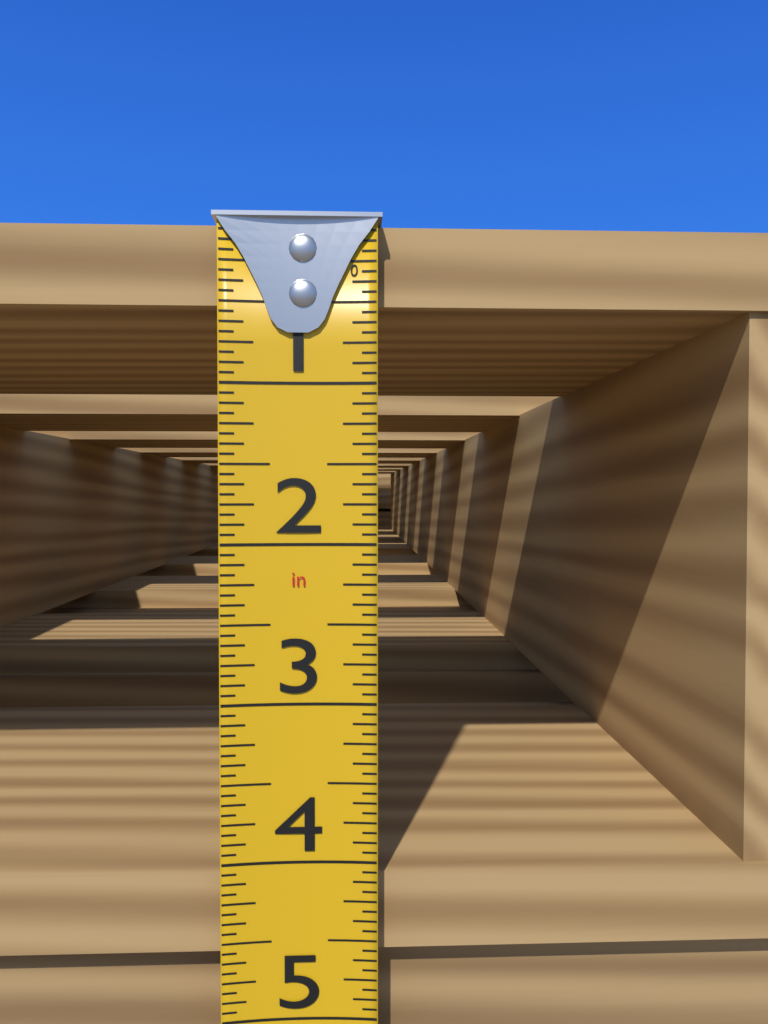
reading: 4.6250 in
